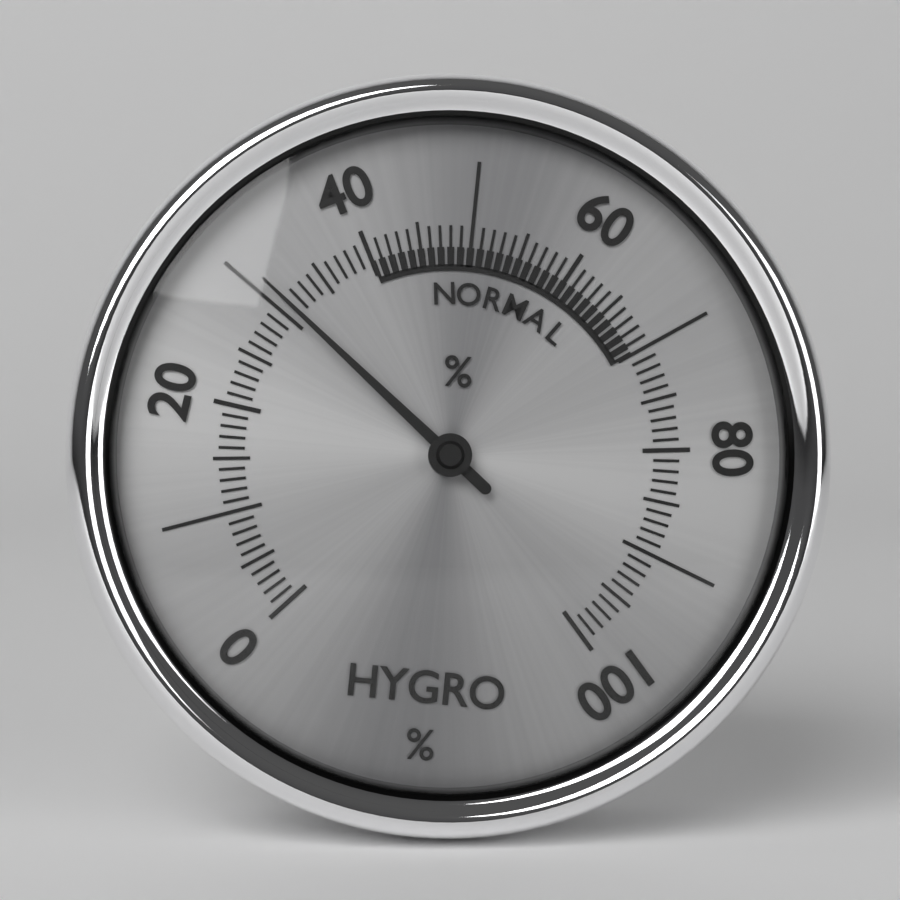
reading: 31 %
